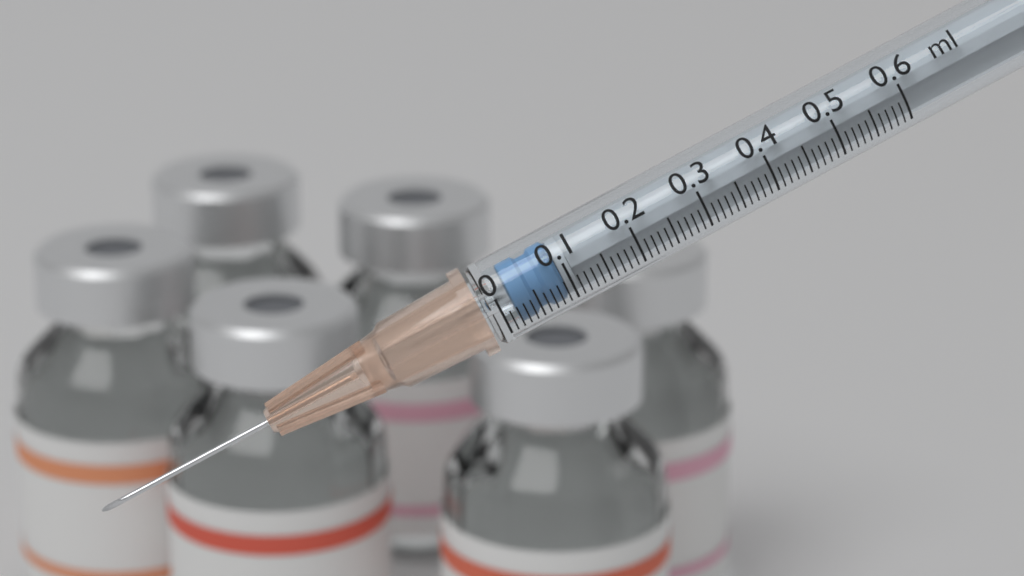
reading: 0.02 ml
